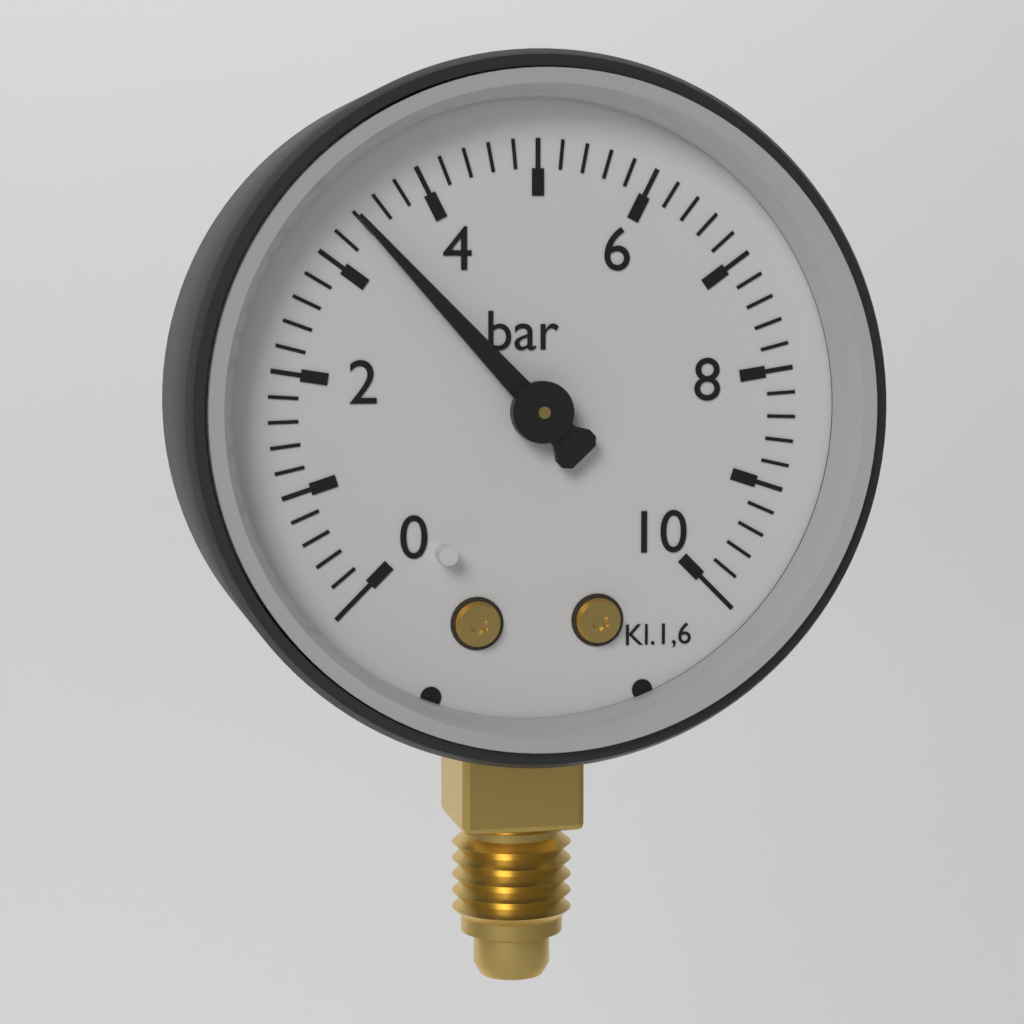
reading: 3.4 bar
